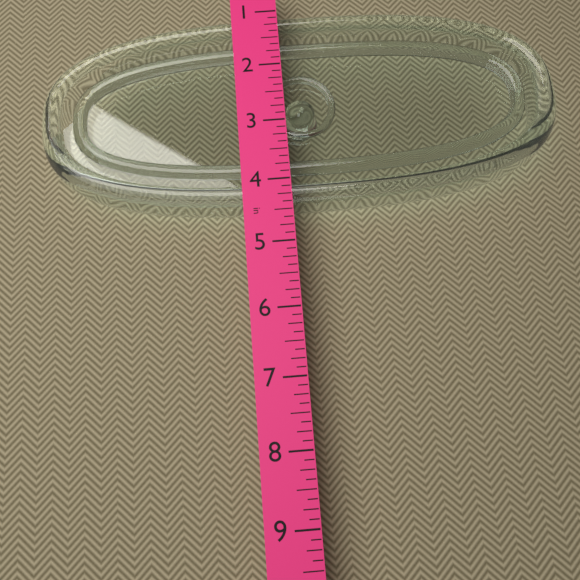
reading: 4.375 in
